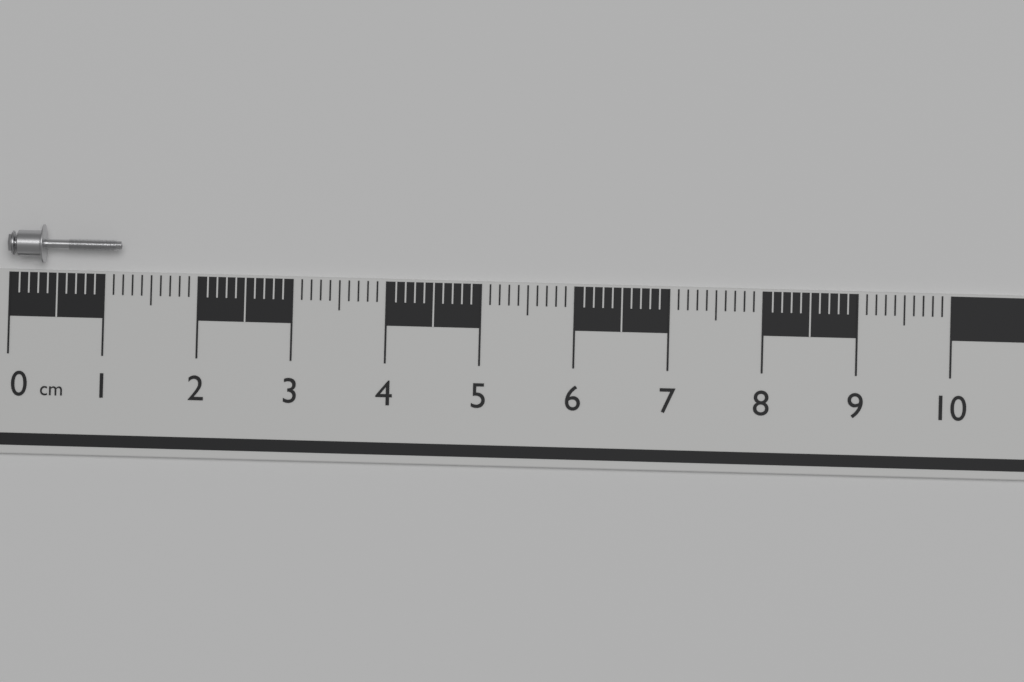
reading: 1.2 cm
